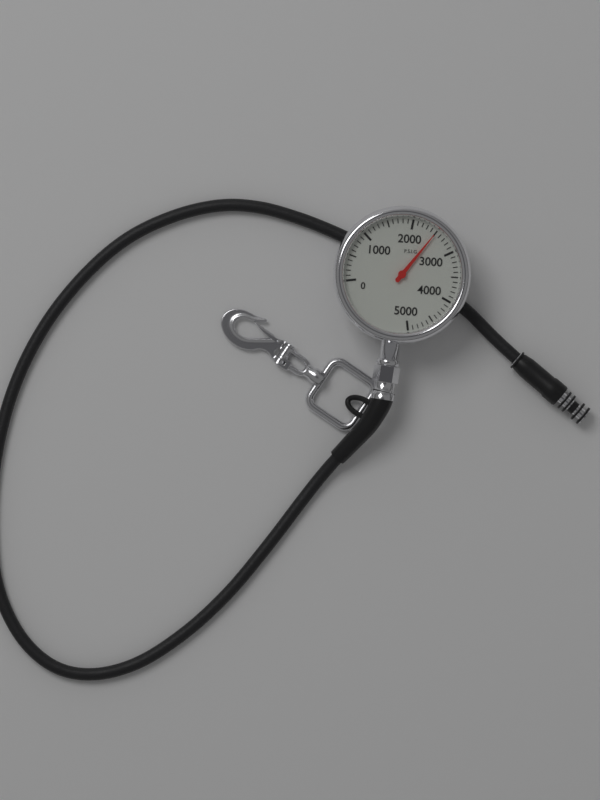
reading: 2500 psi
